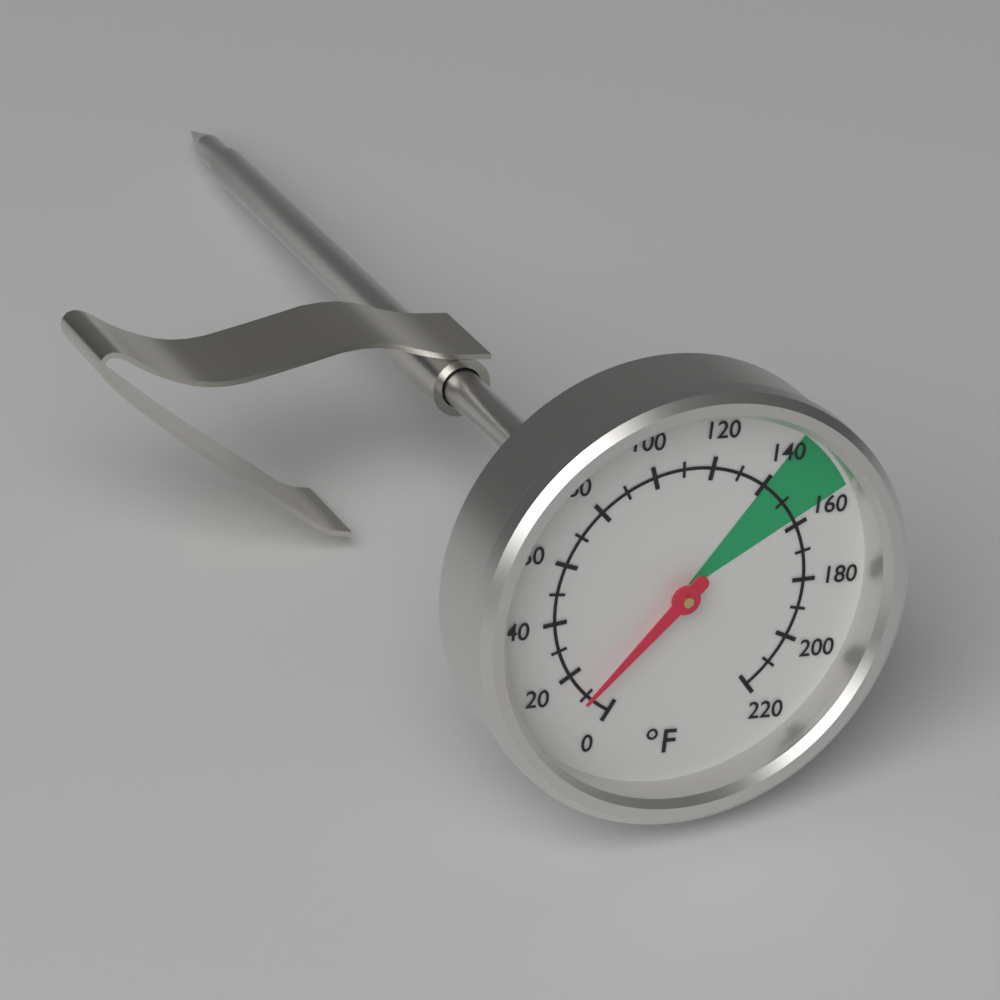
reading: 10 °F
